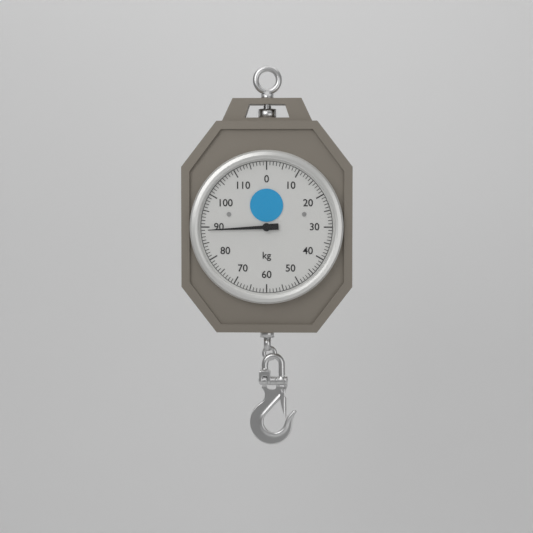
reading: 89 kg
